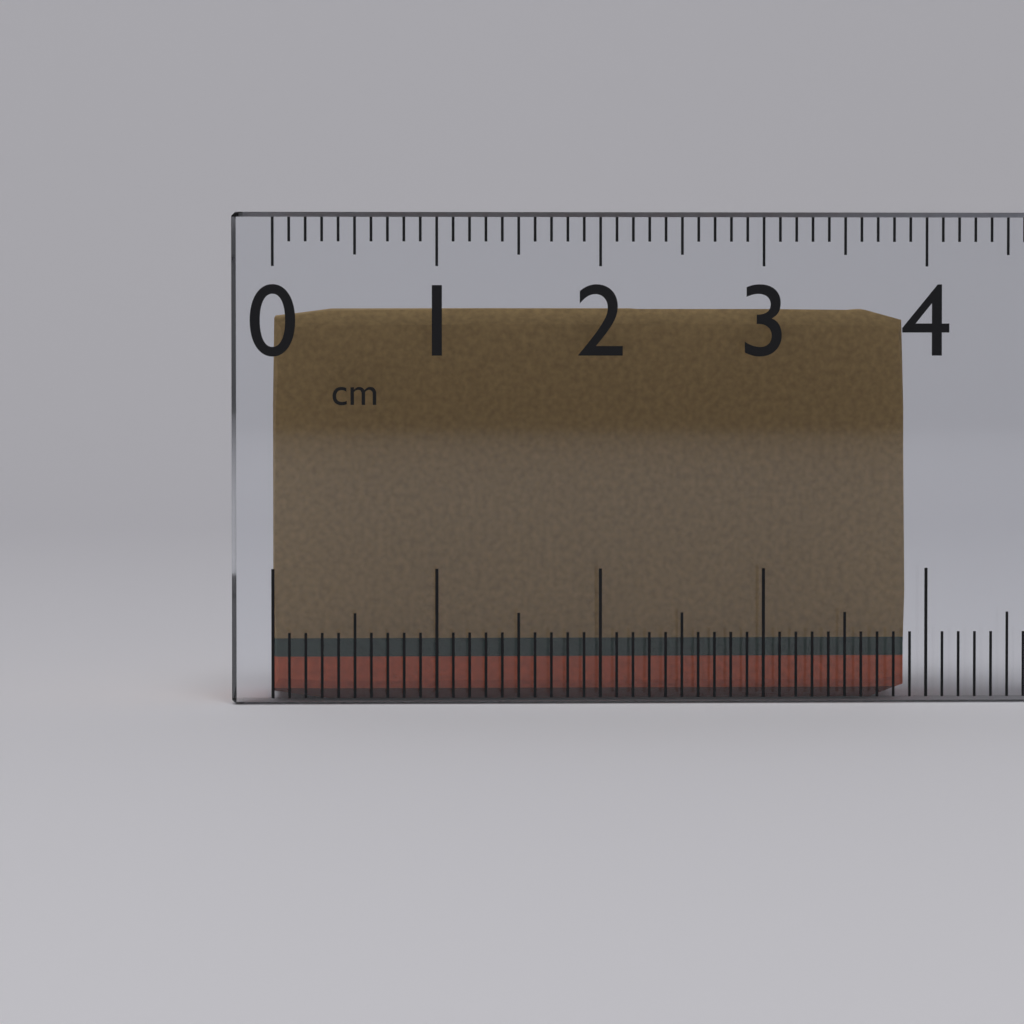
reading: 3.9 cm
